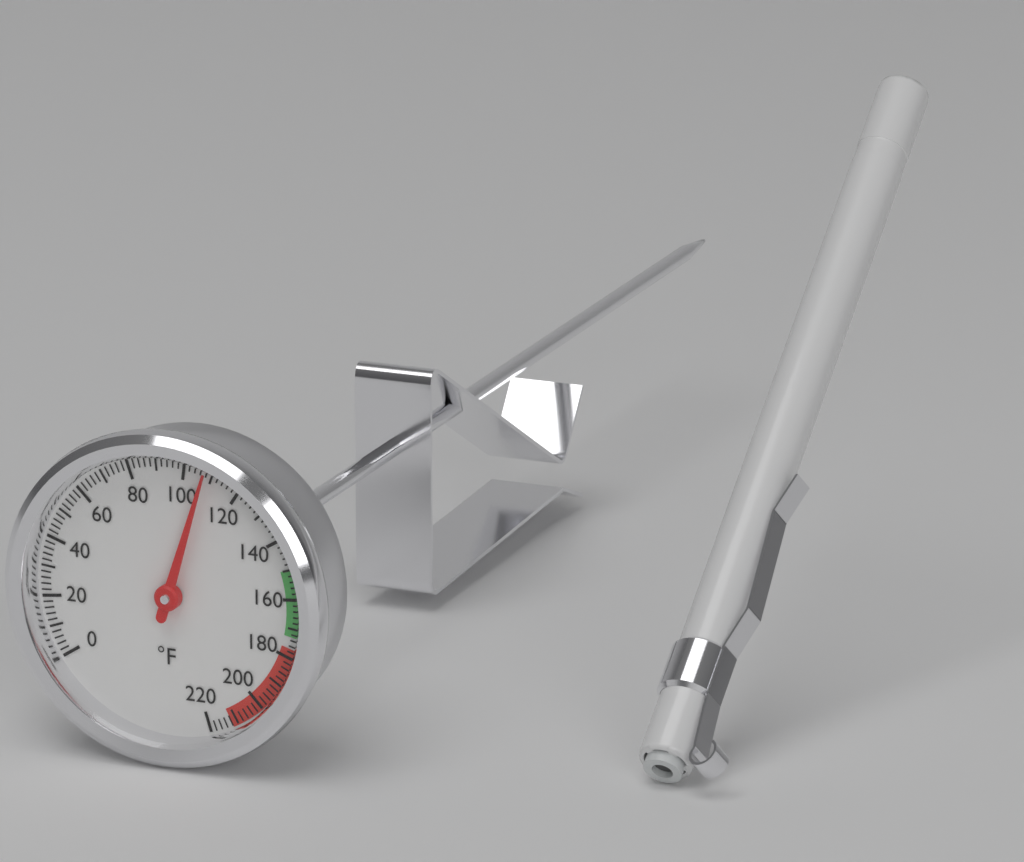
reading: 108 °F
